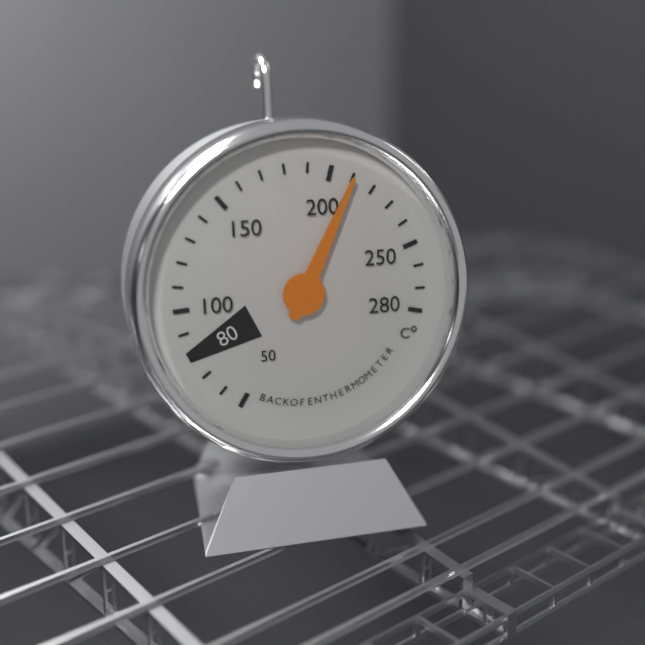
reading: 210 °C
